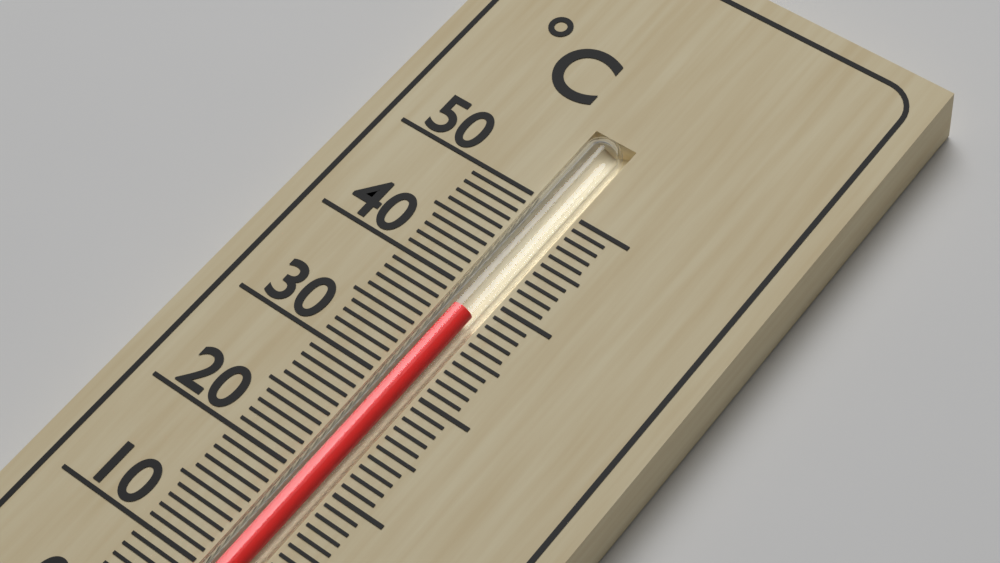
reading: 38 °C
